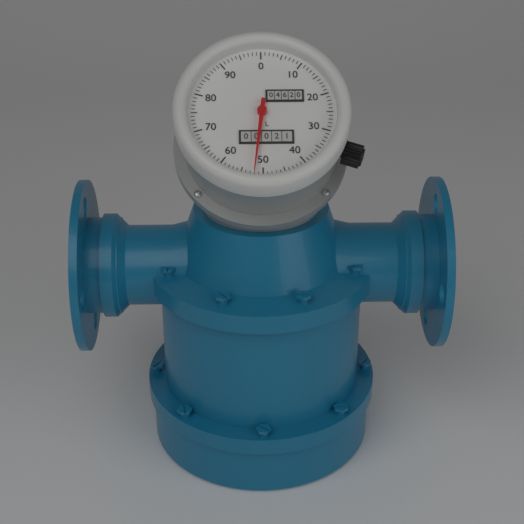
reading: 52 L
